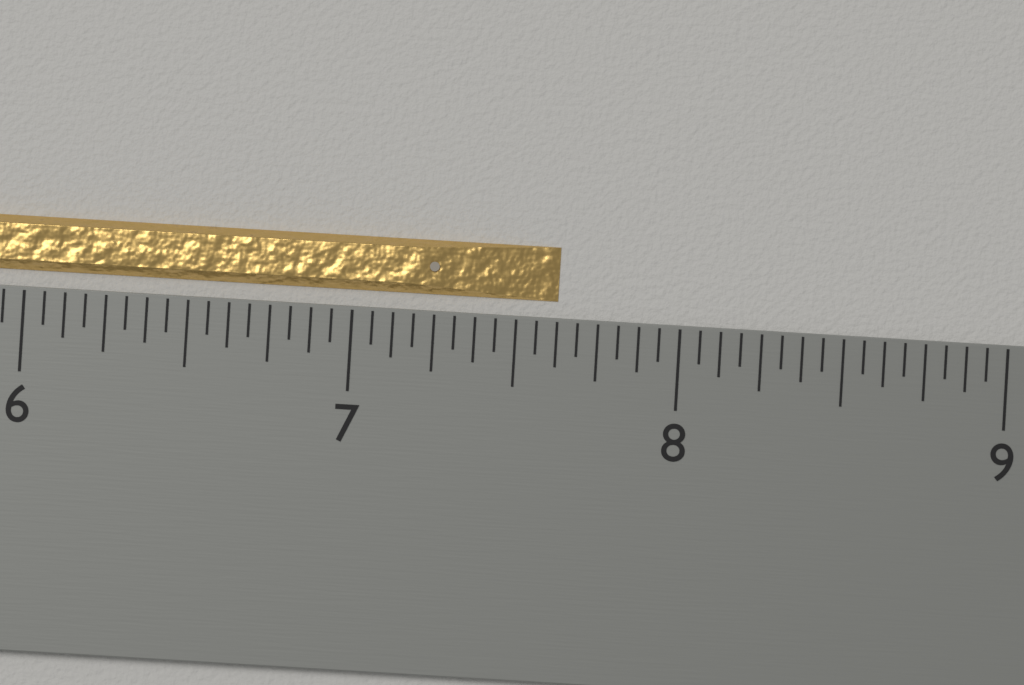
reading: 7.6250 inch
